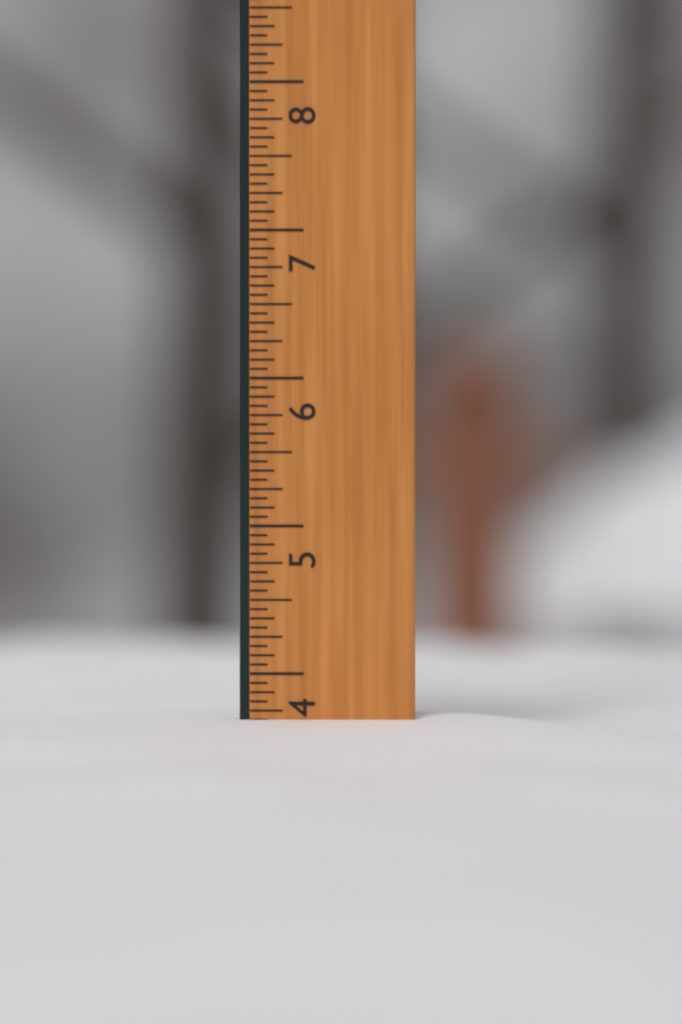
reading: 3.6875 in
